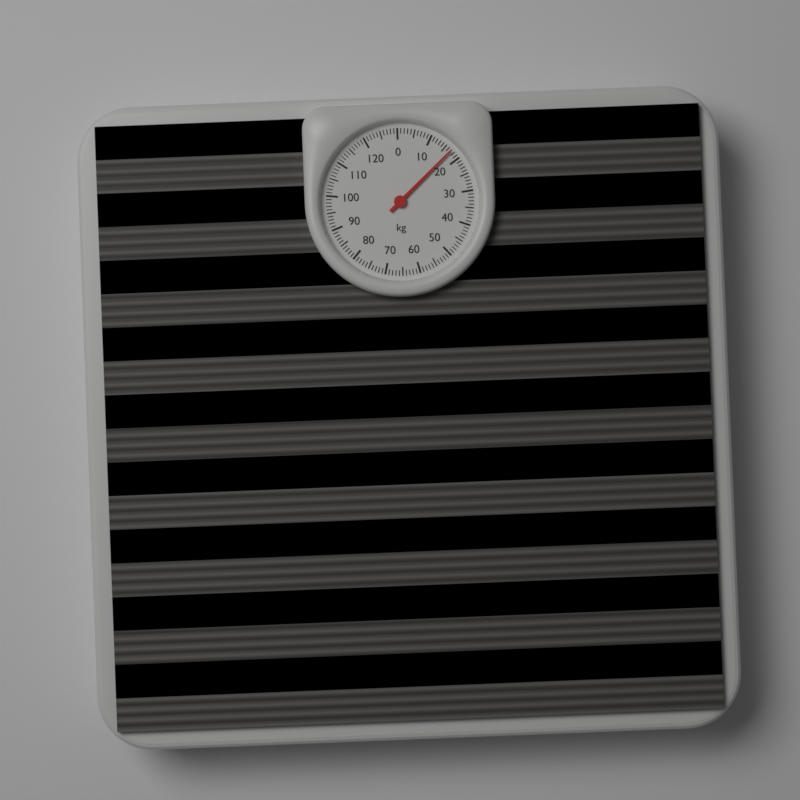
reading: 17 kg
